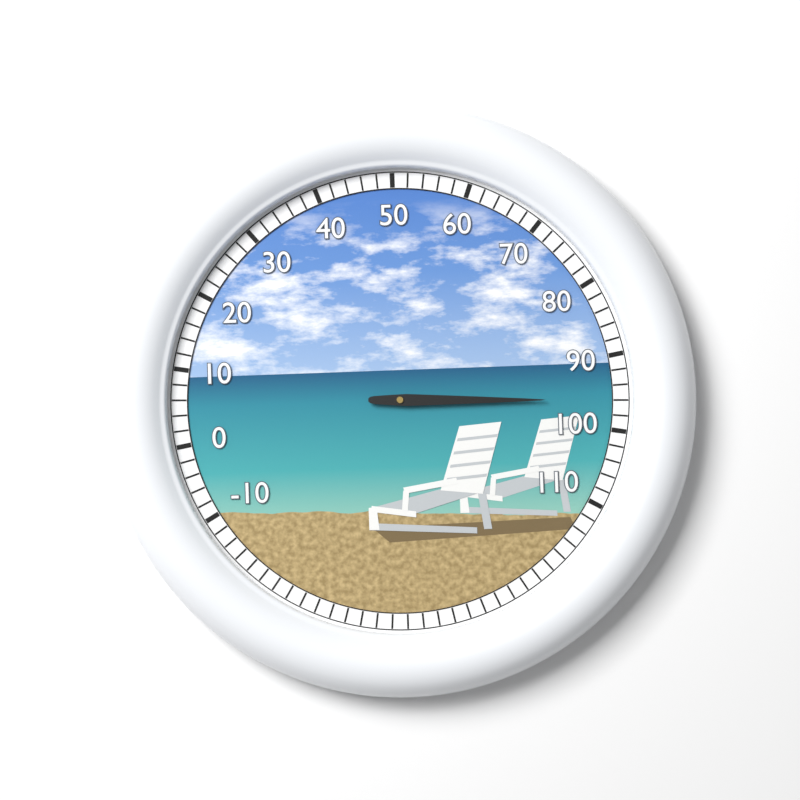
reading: 96 (no unit)
